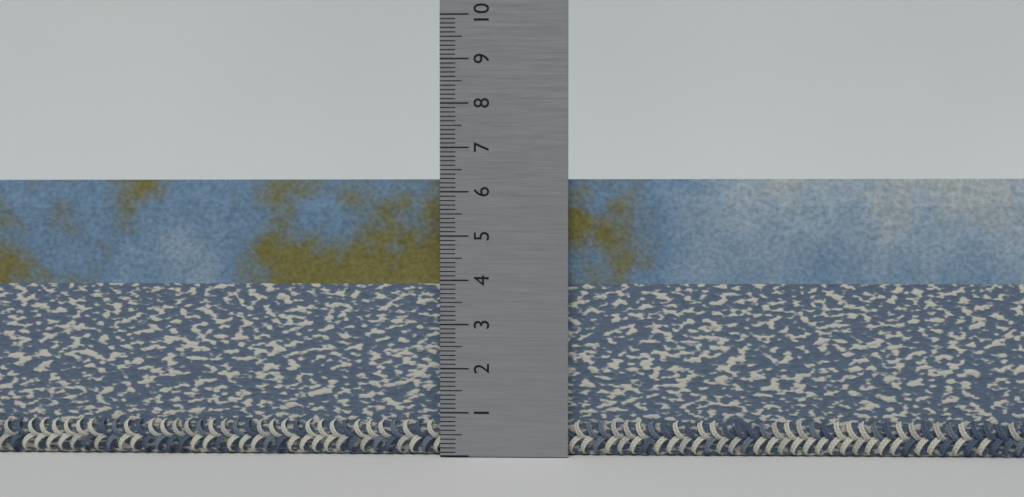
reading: 6.3 (no unit)
